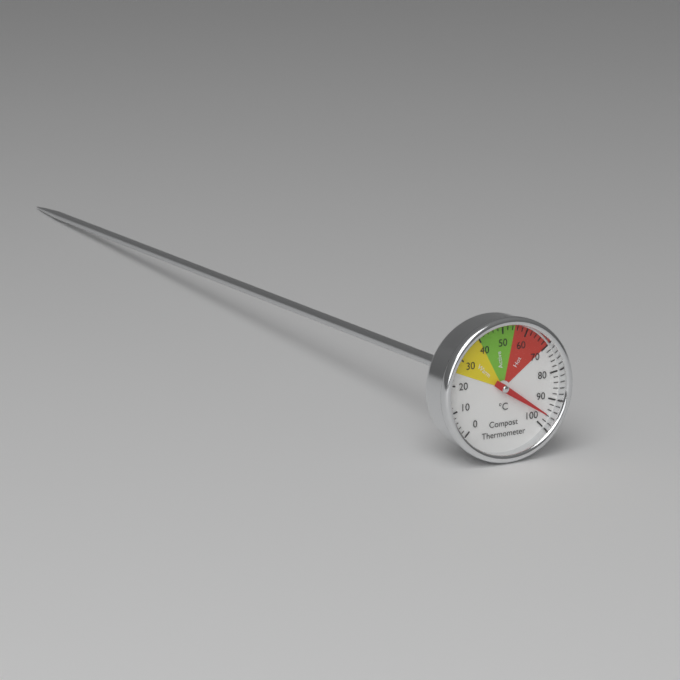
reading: 96 °C
